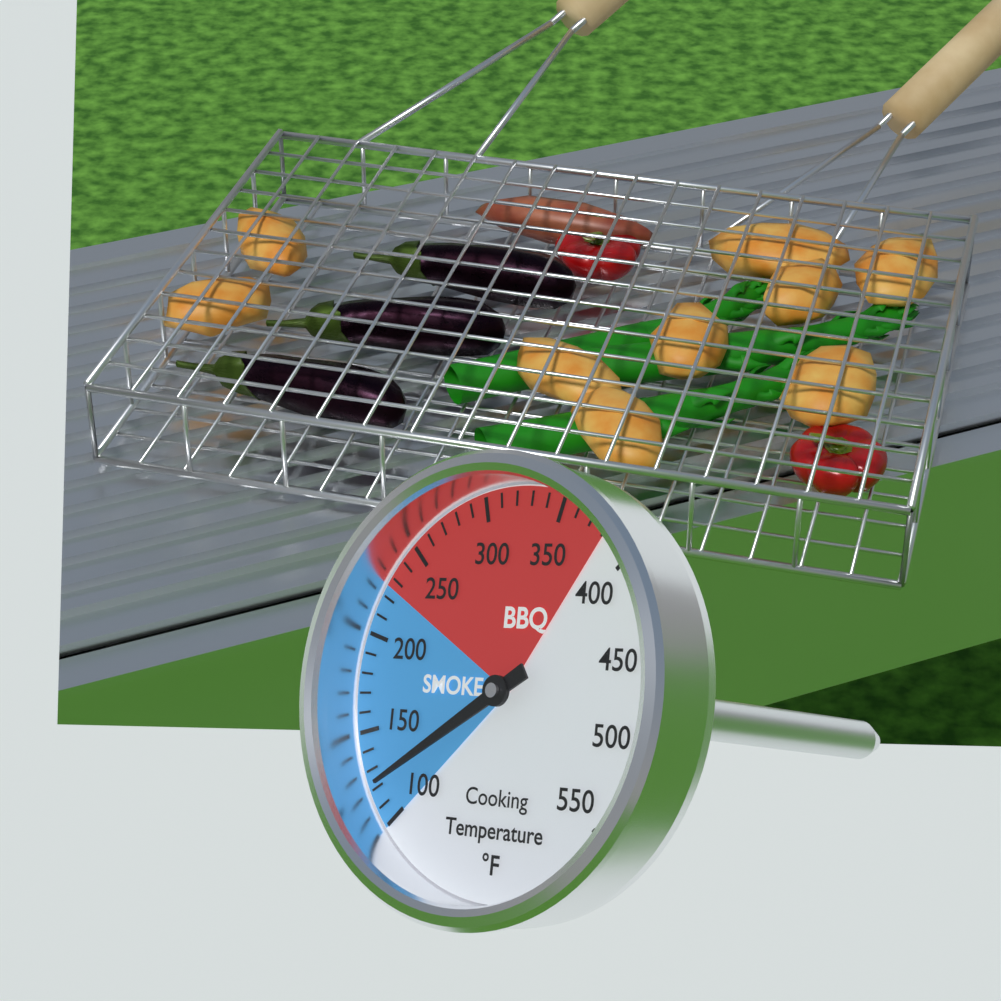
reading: 120 °F
